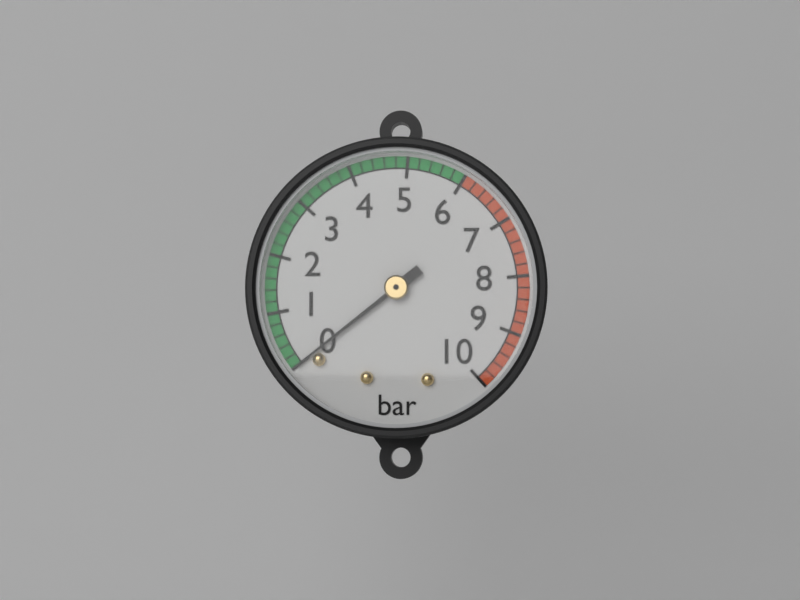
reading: 0.0 bar
